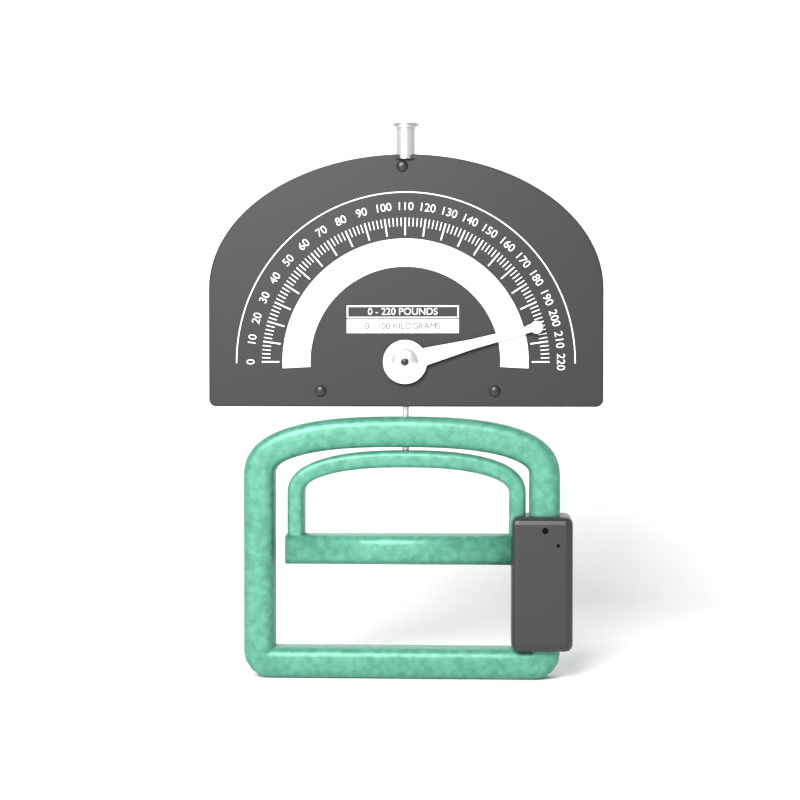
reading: 202 lb
